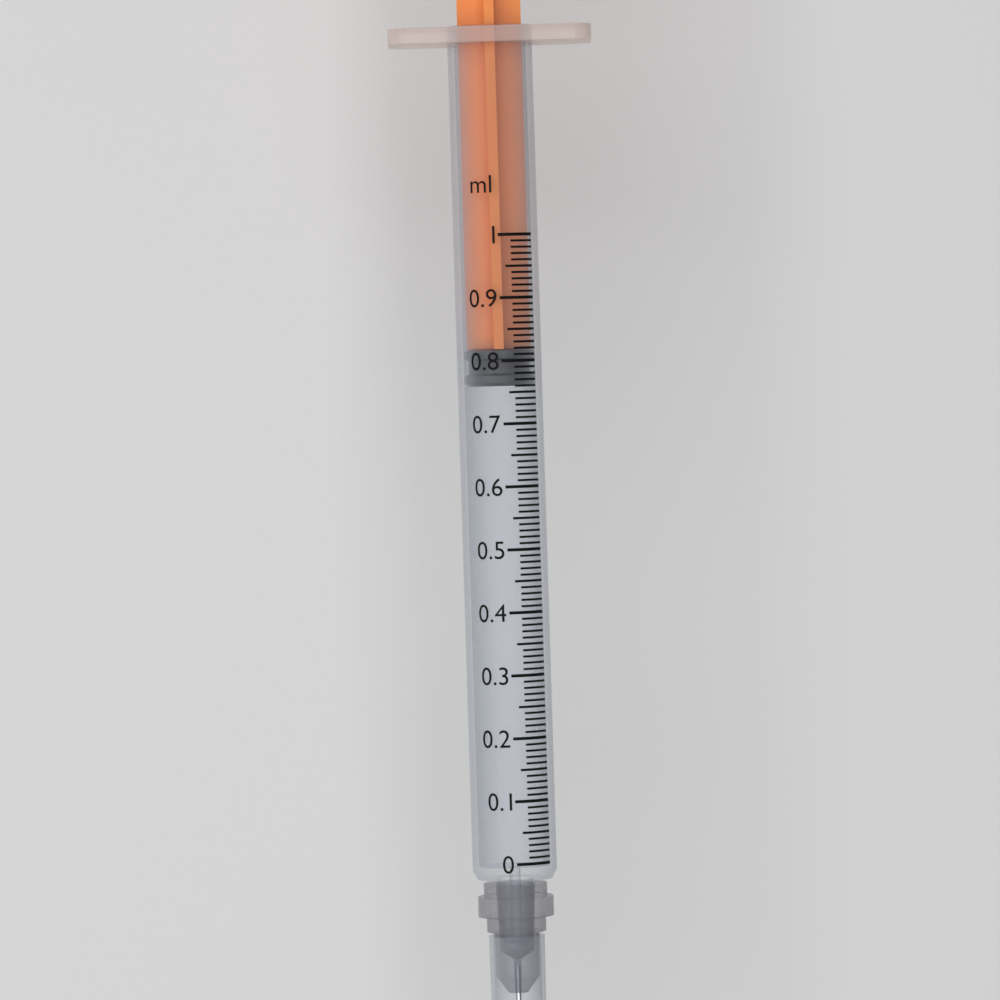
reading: 0.76 ml
